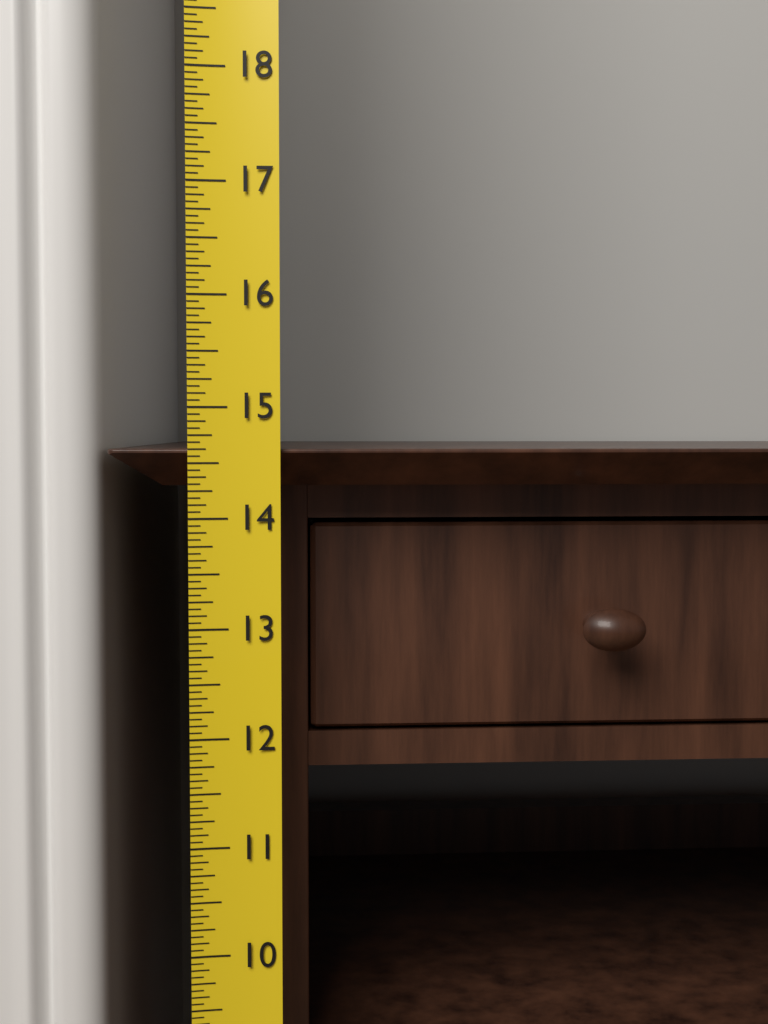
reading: 14.6250 (no unit)
